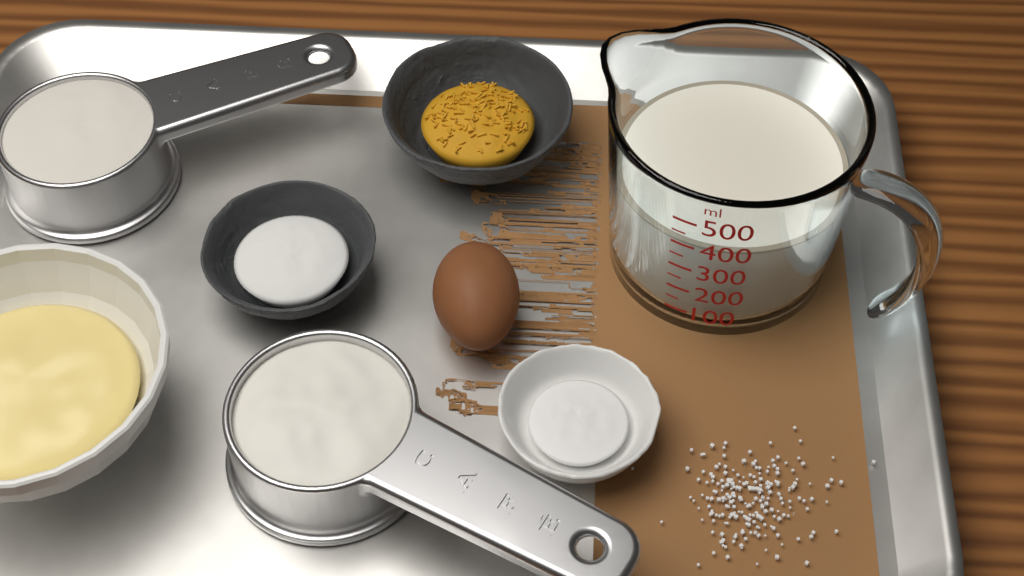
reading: 400 ml
